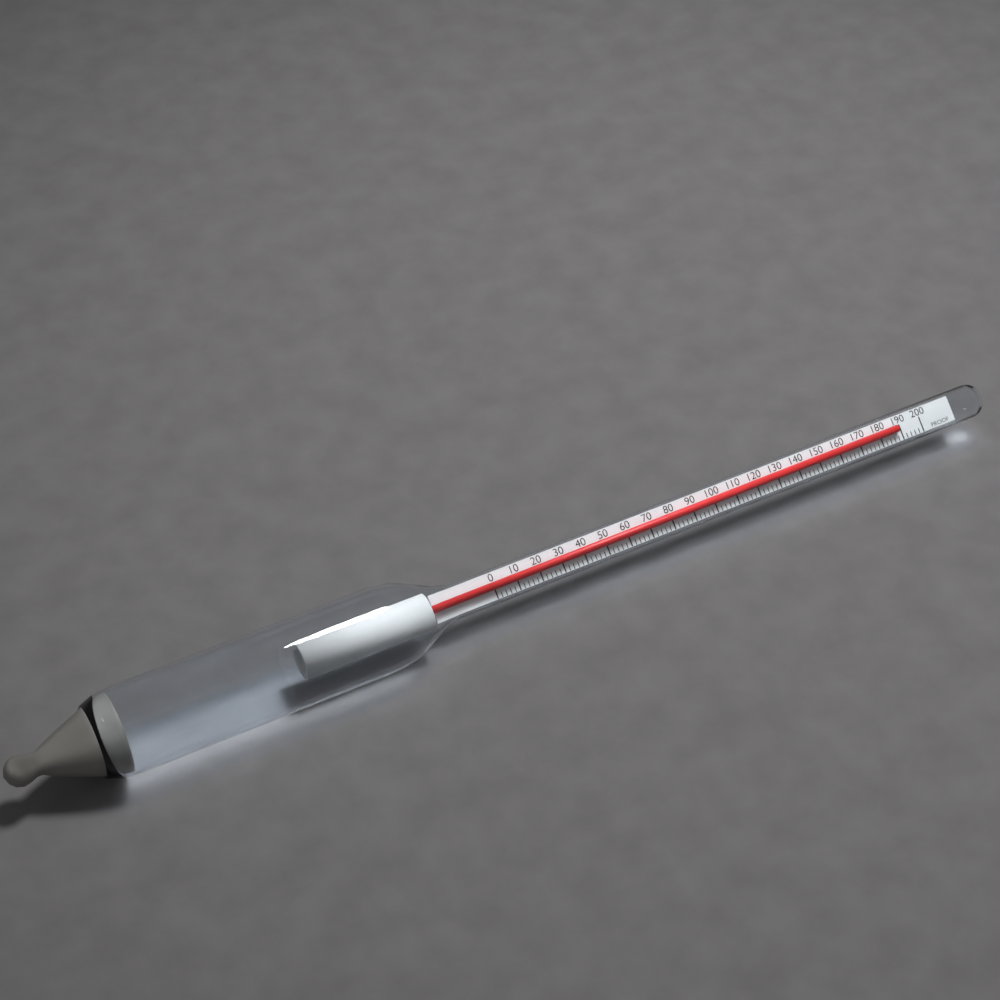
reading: 188 proof
